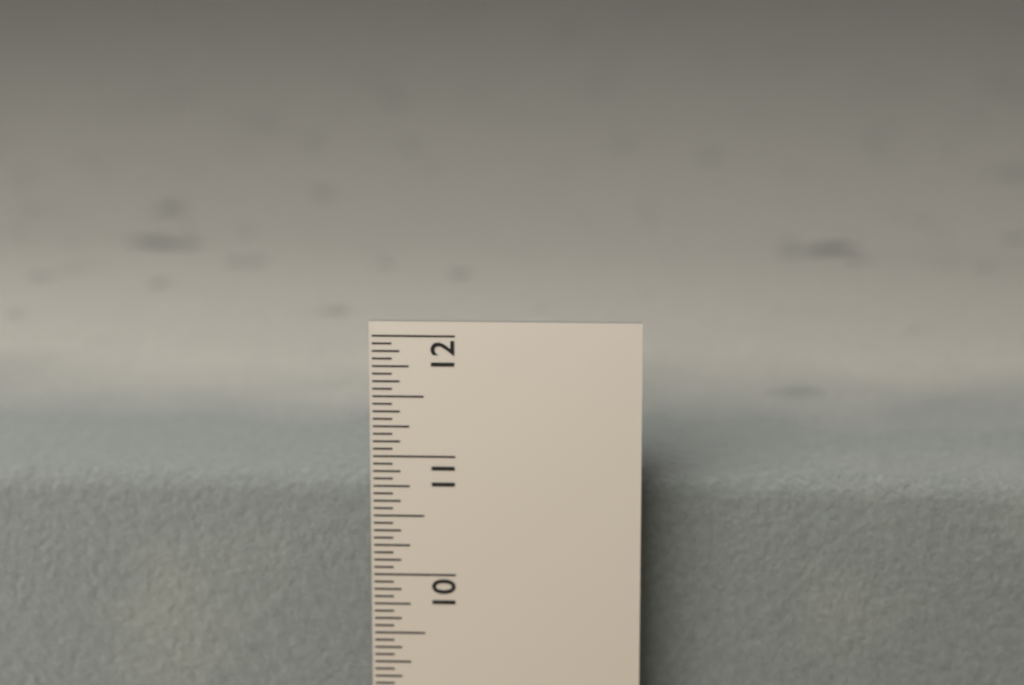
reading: 10.6875 in
